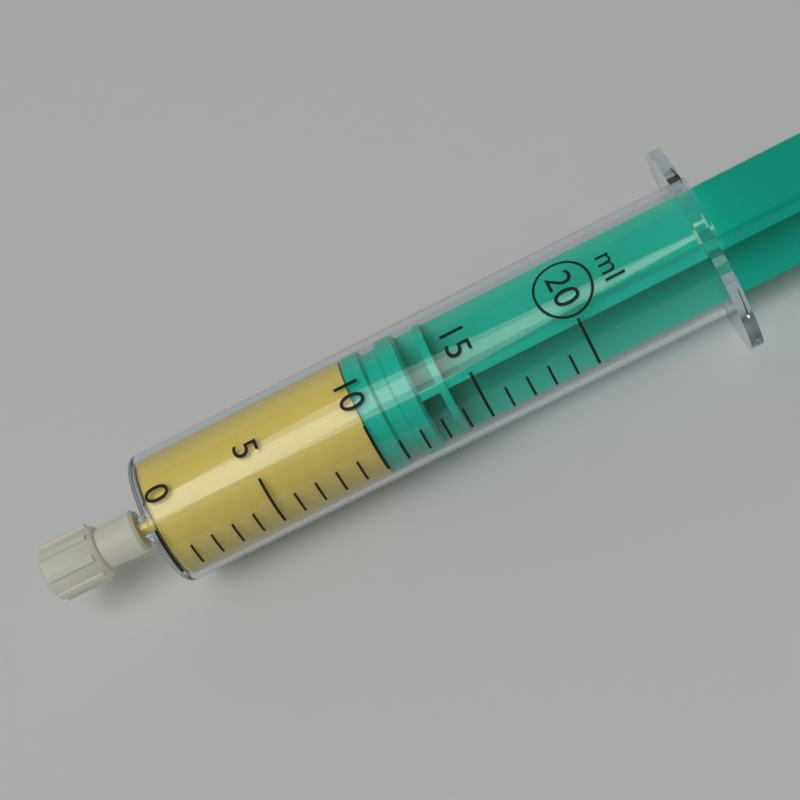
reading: 10 ml
